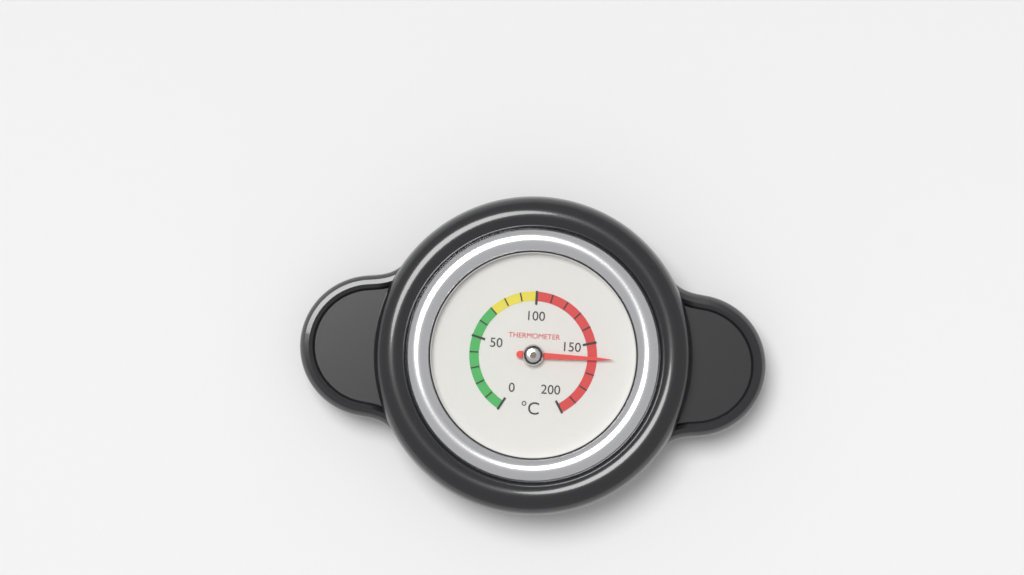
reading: 160 °C
